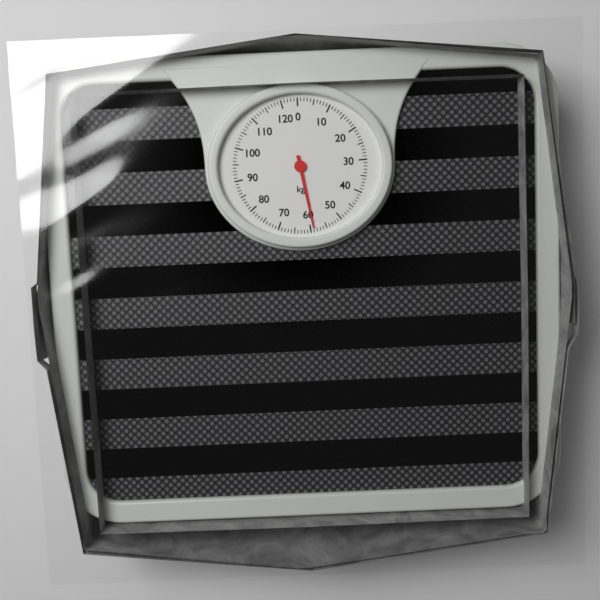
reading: 59 kg
